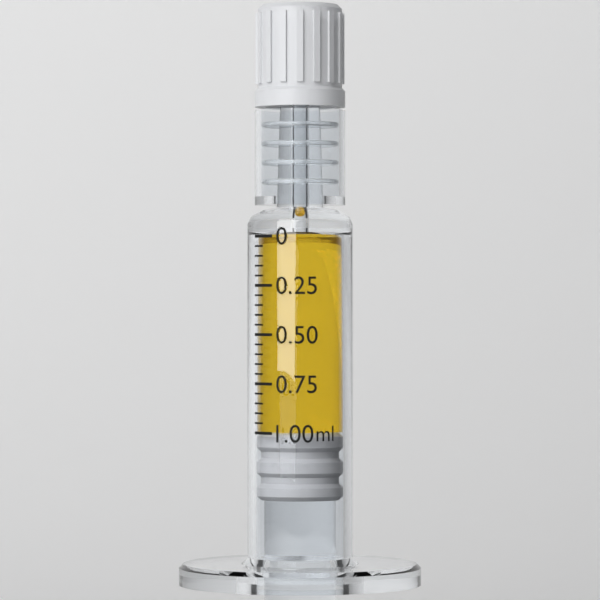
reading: 1.00 ml
